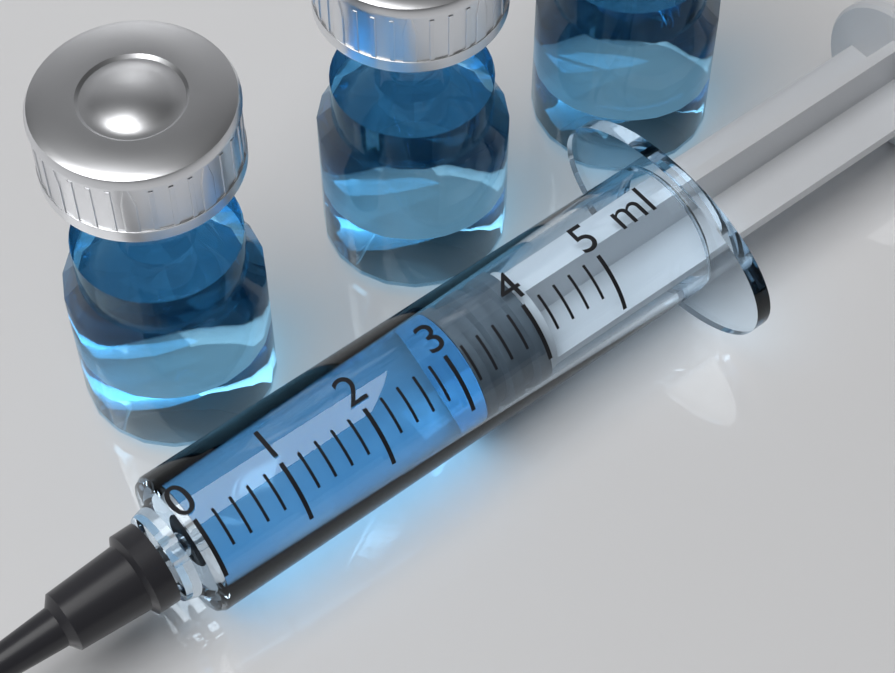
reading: 3.2 ml
